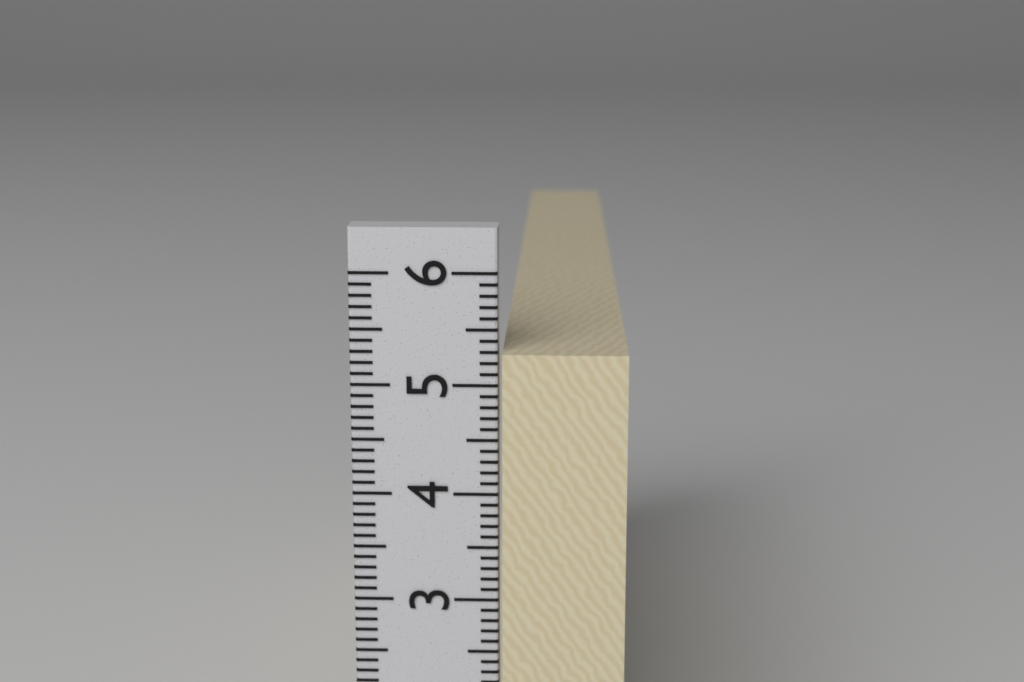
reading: 5.3 cm
